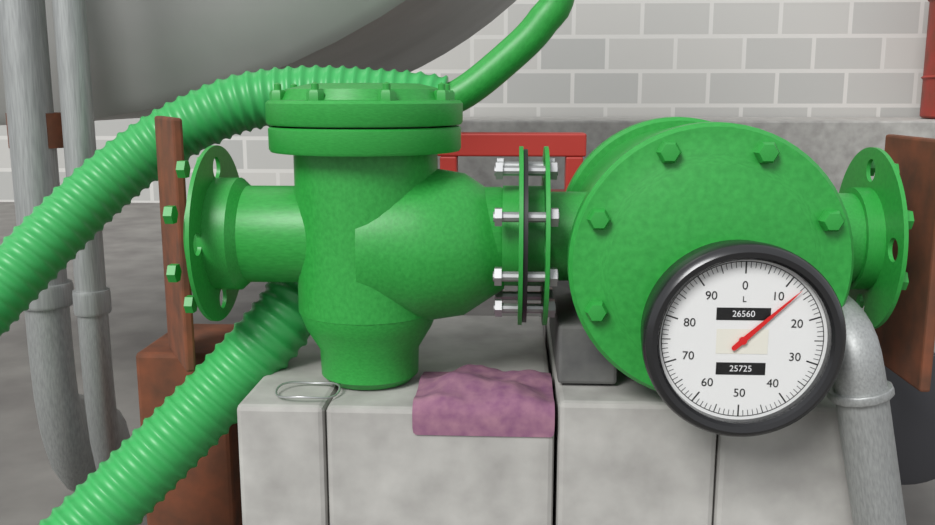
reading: 13 L
